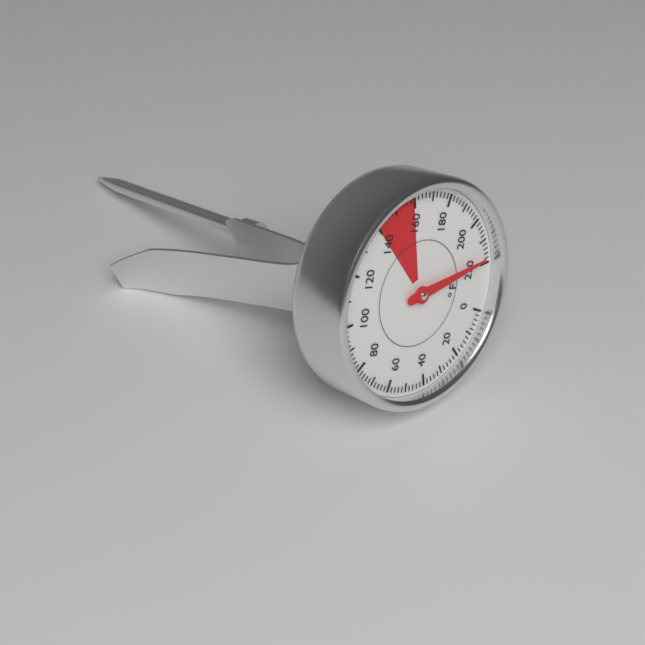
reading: 218 °F
